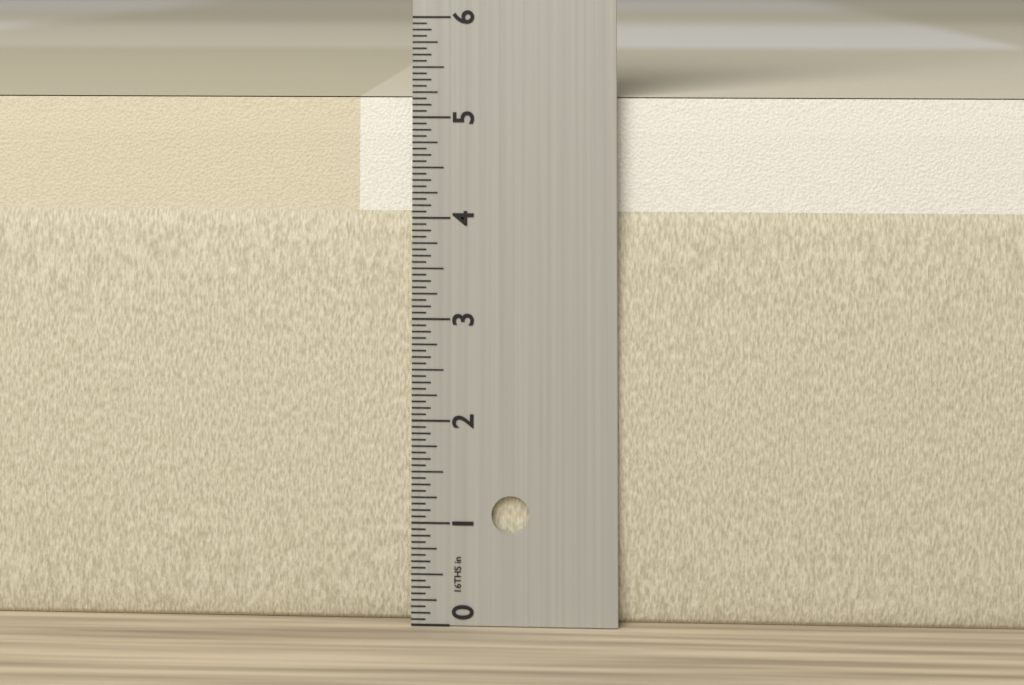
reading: 5.1875 in
